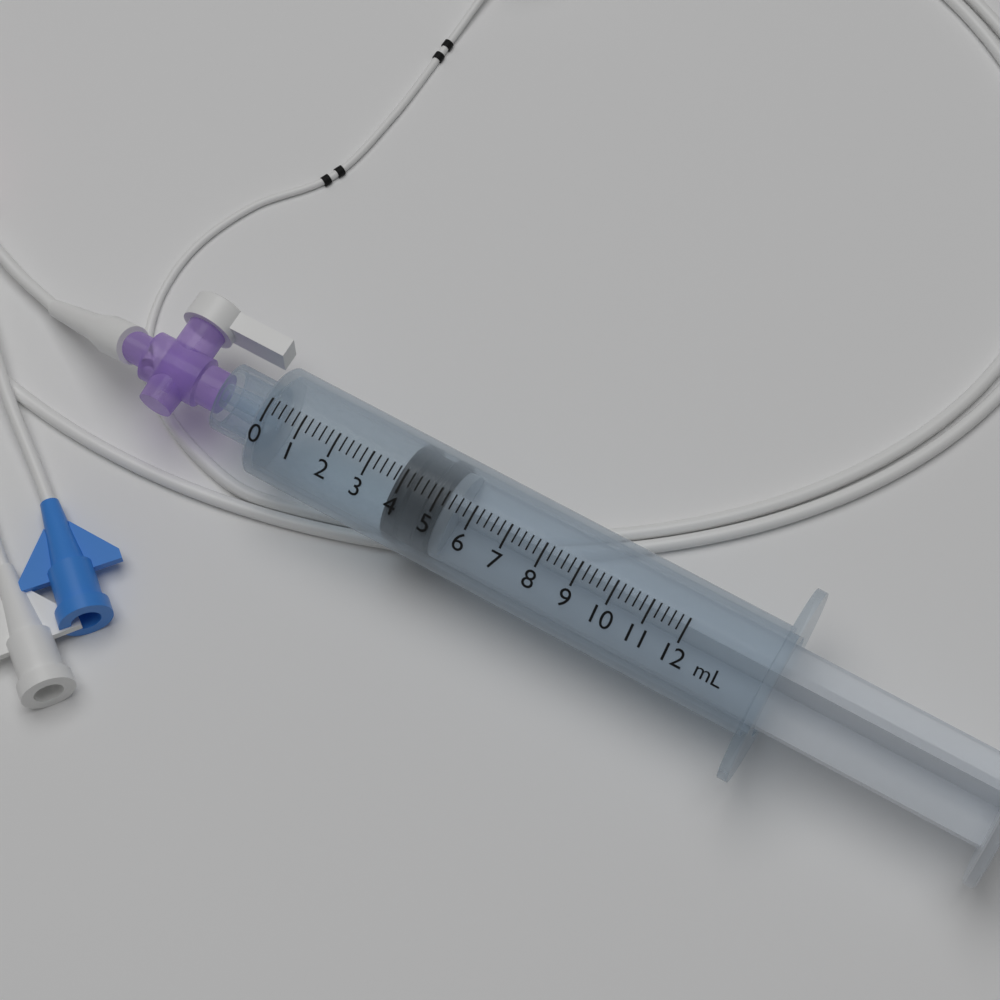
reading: 3.8 mL
